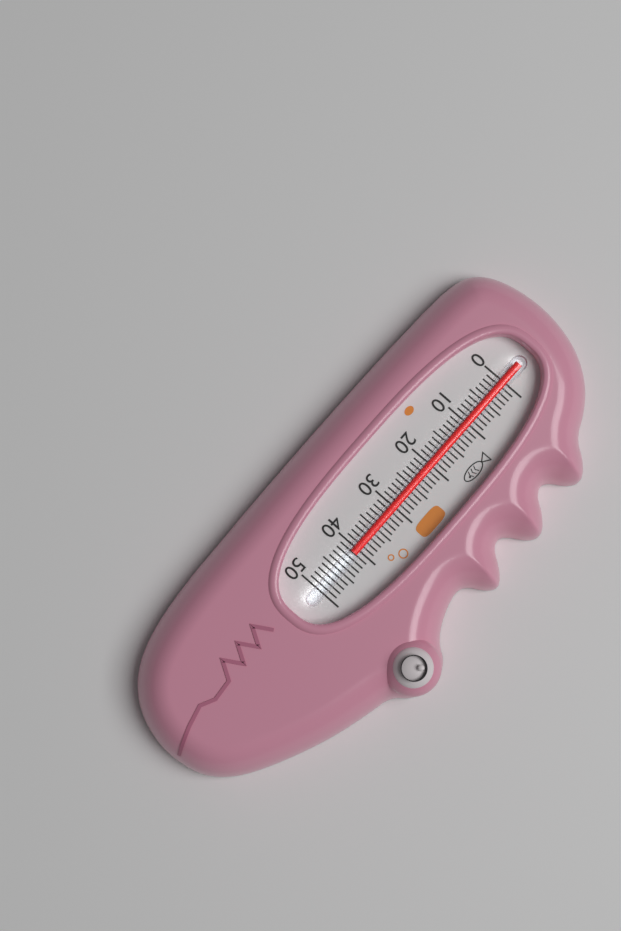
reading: 41 (no unit)
